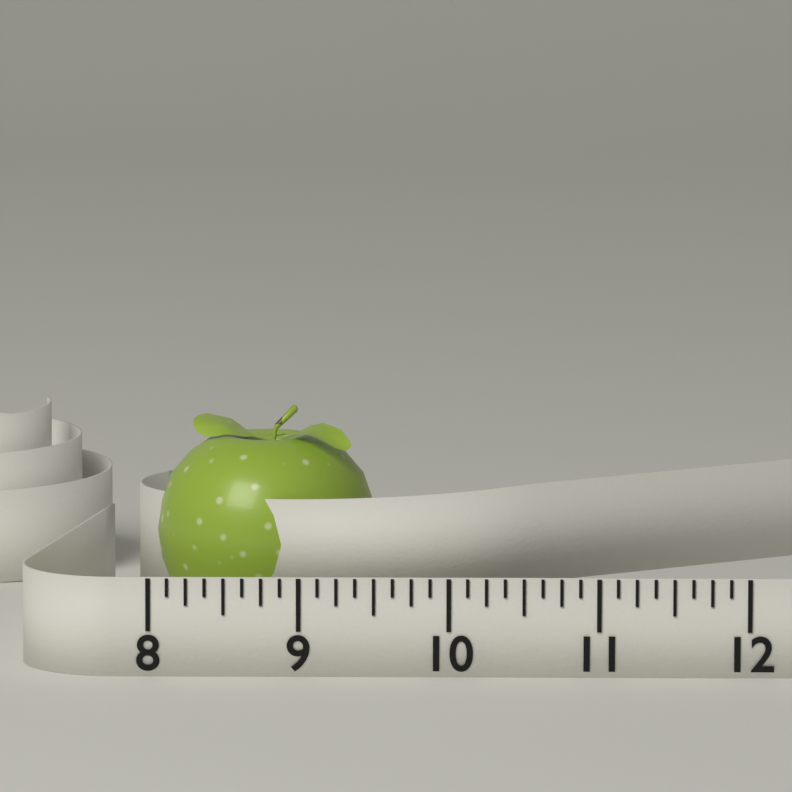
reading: 9.500 (no unit)
